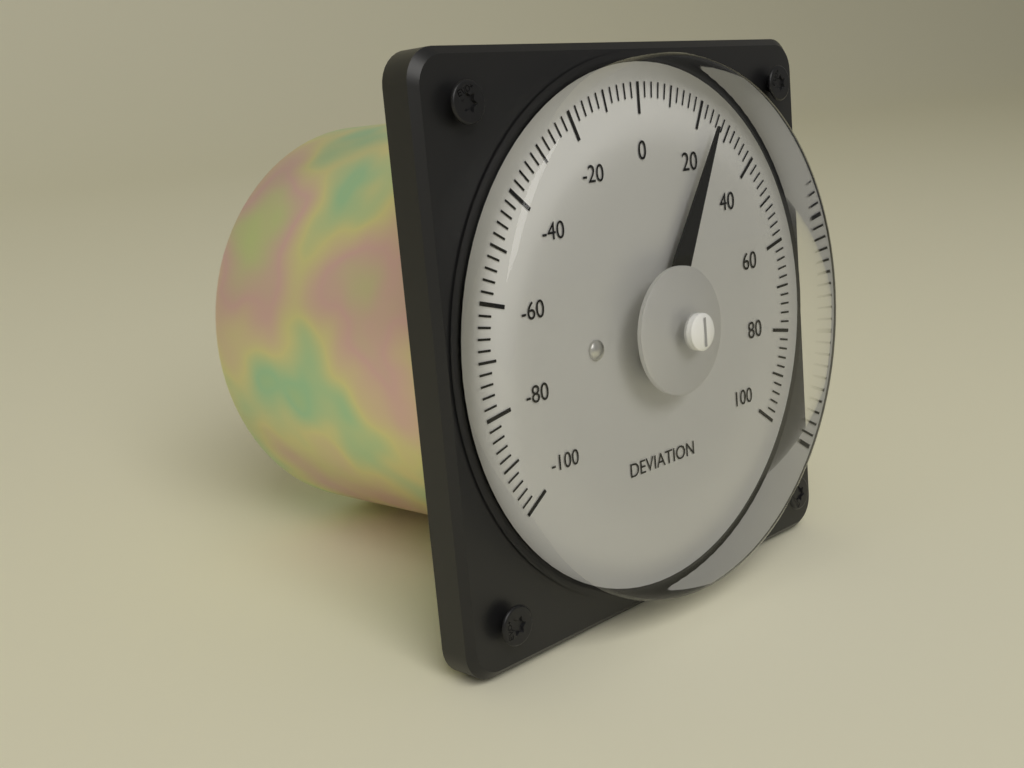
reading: 24 (no unit)
